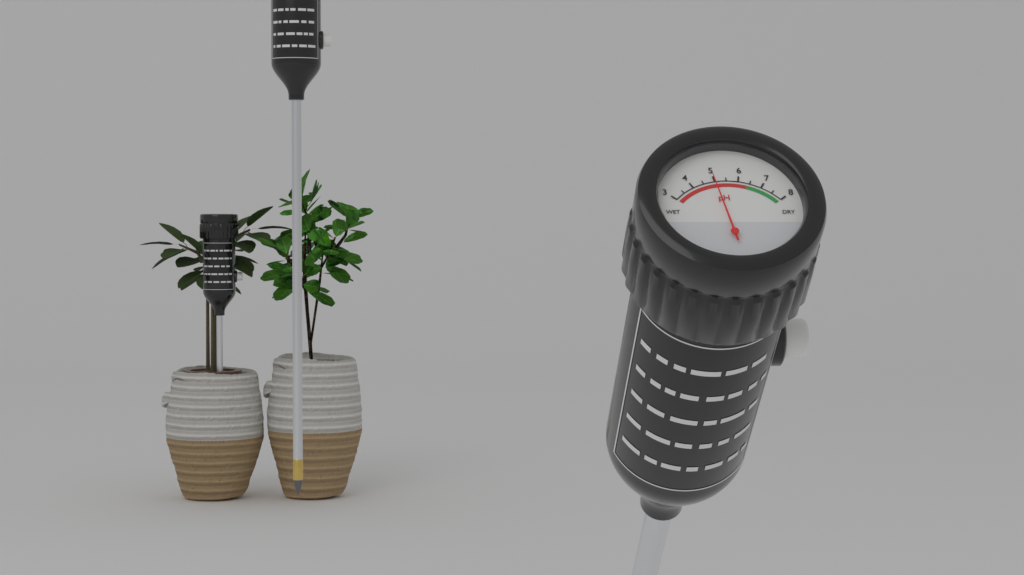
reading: 5.0 pH
